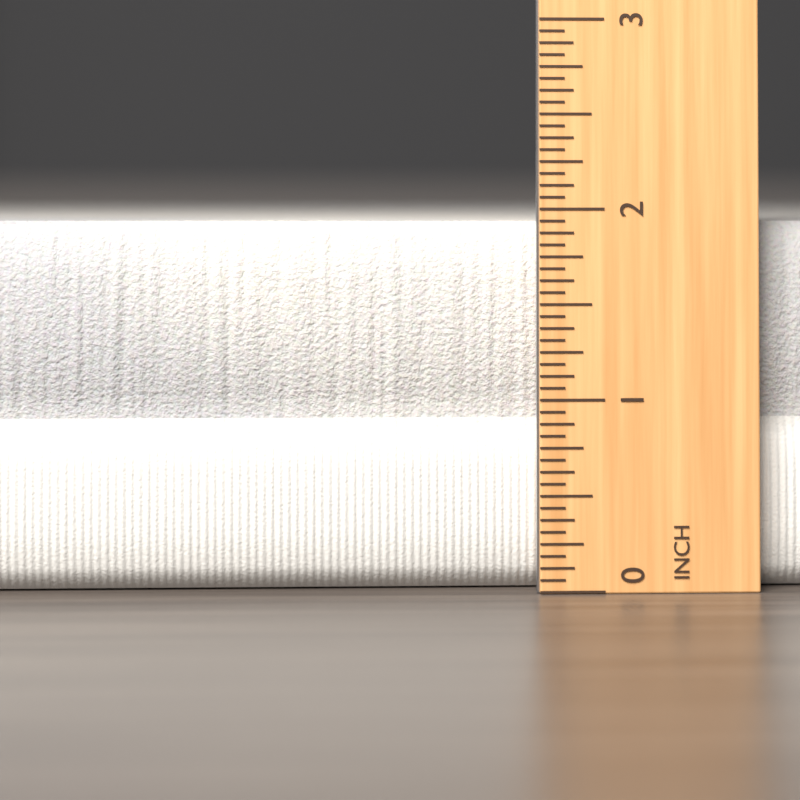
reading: 1.9375 inch
